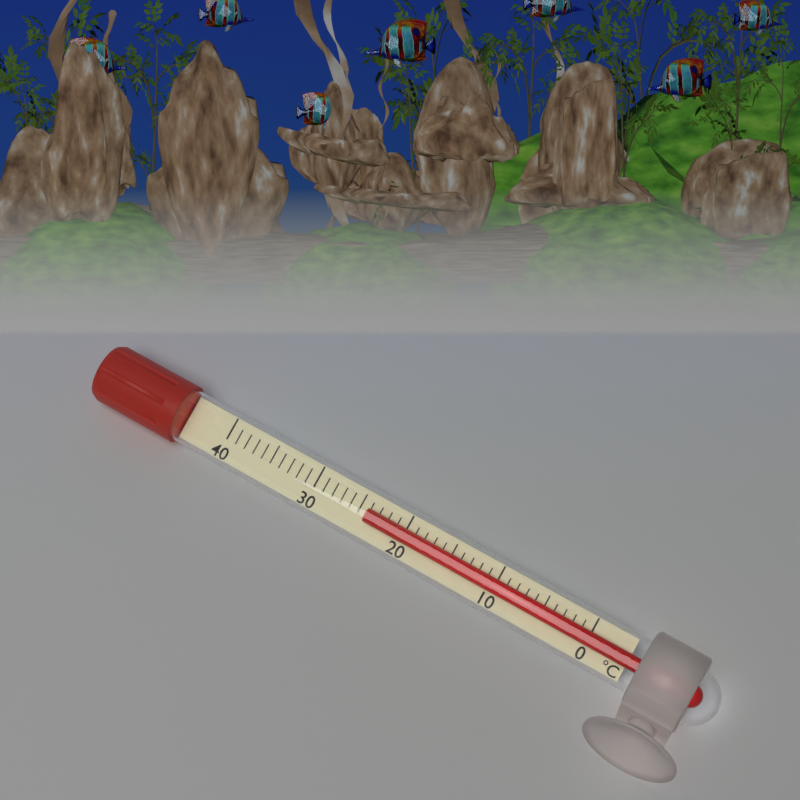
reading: 24 °C
